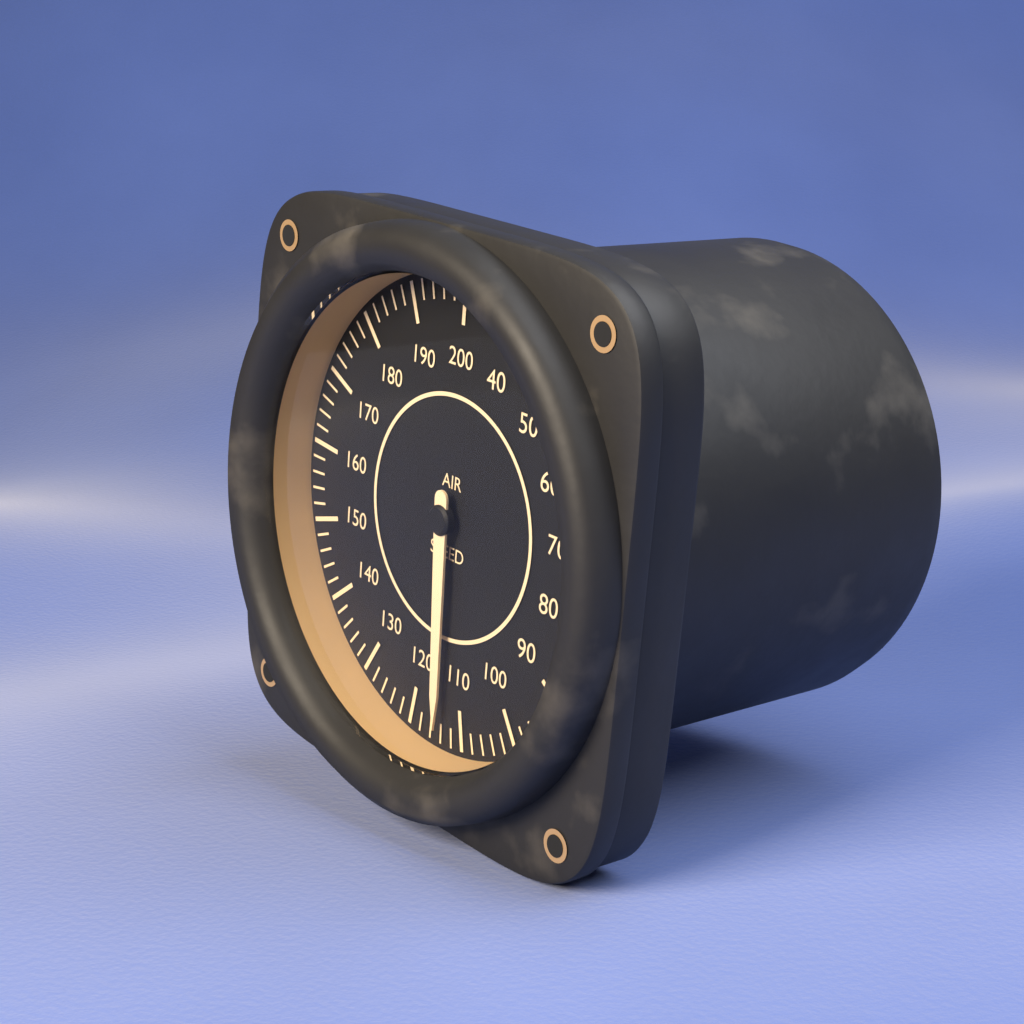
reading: 114 (no unit)
